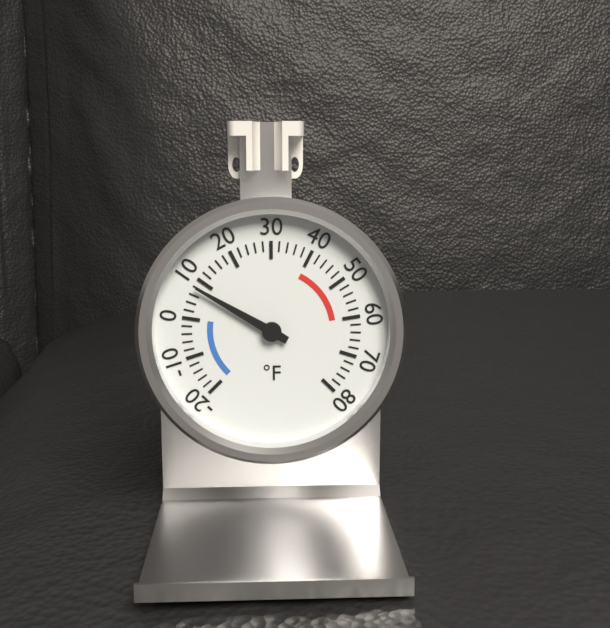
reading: 8 °F
